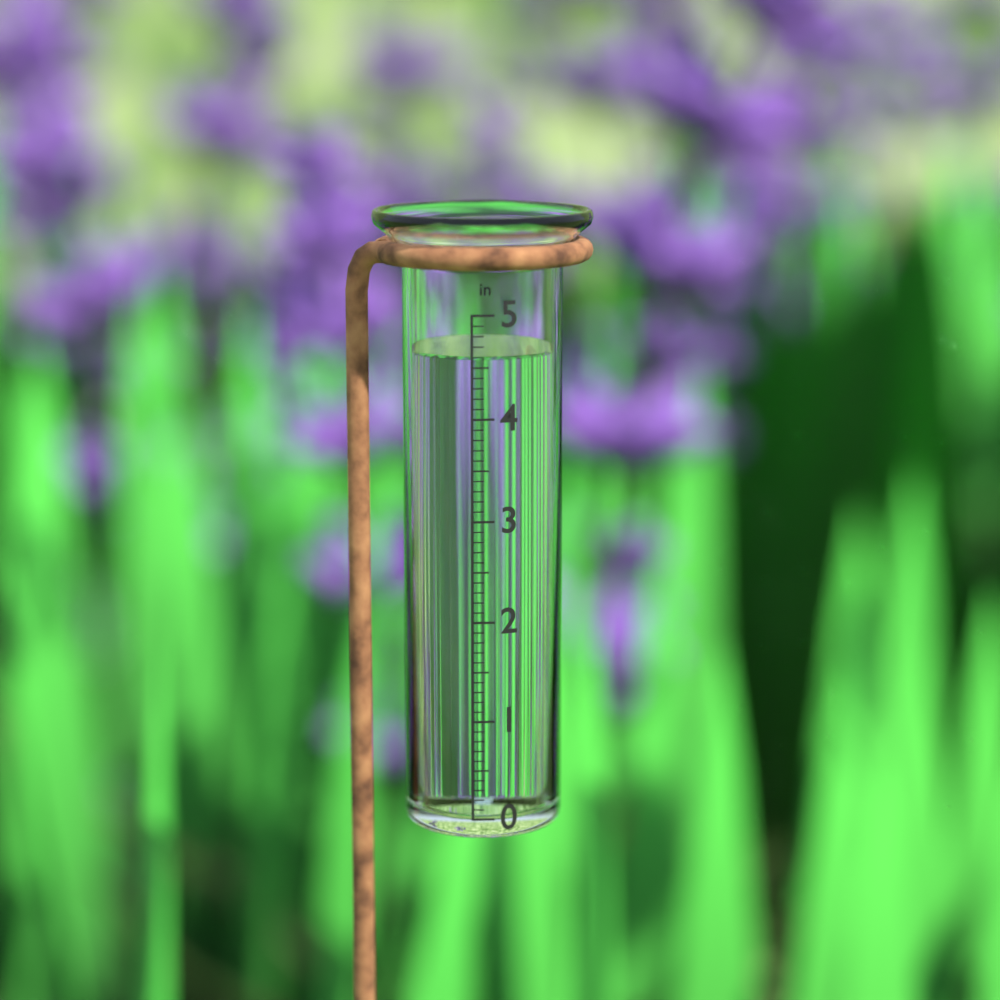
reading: 4.6 in
